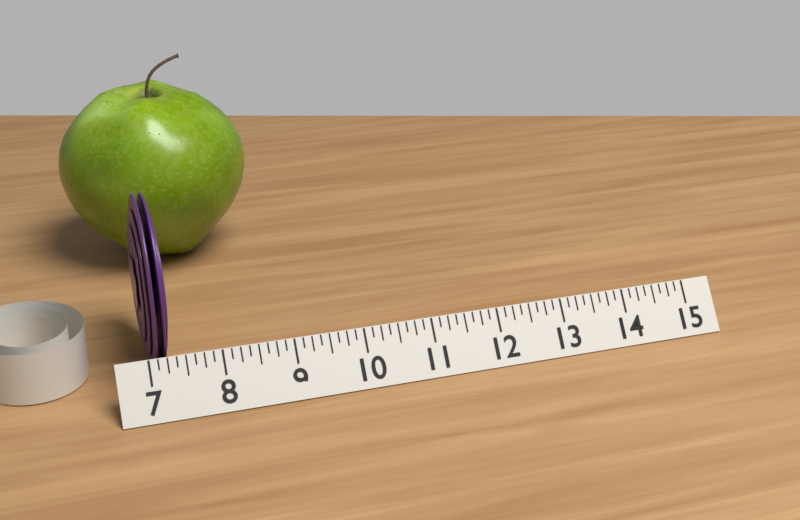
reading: 7.375 (no unit)
